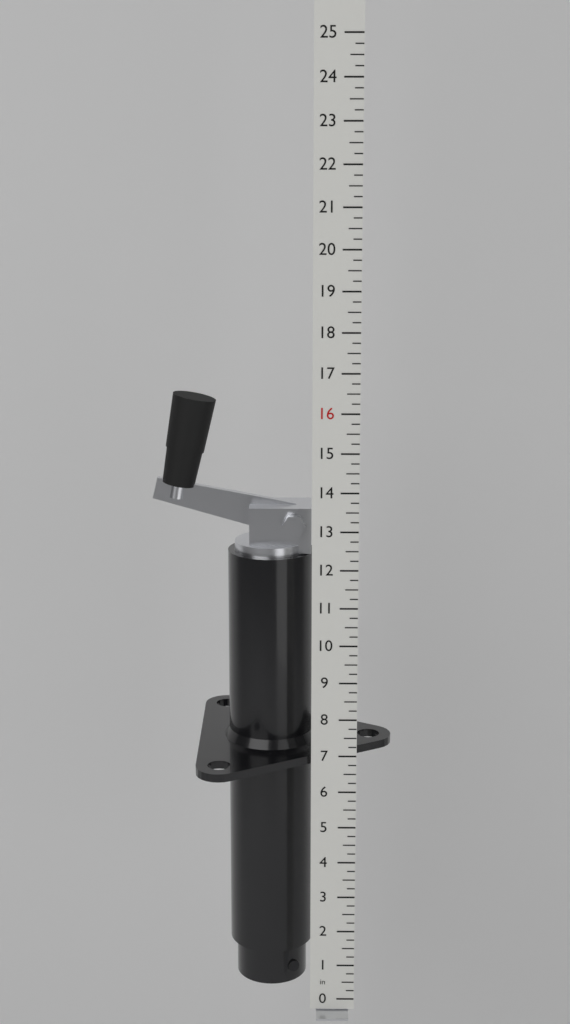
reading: 16.25 in
